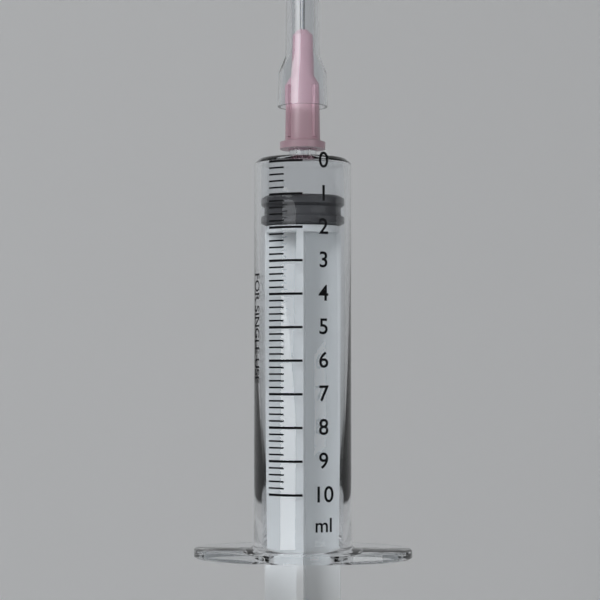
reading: 1.0 ml
